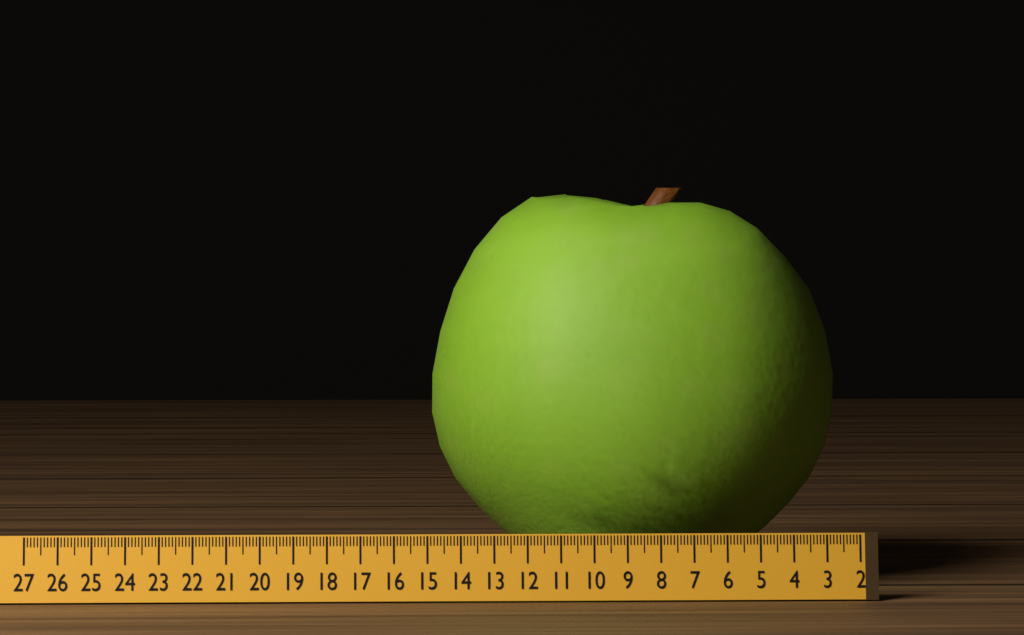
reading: 14.7 (no unit)
